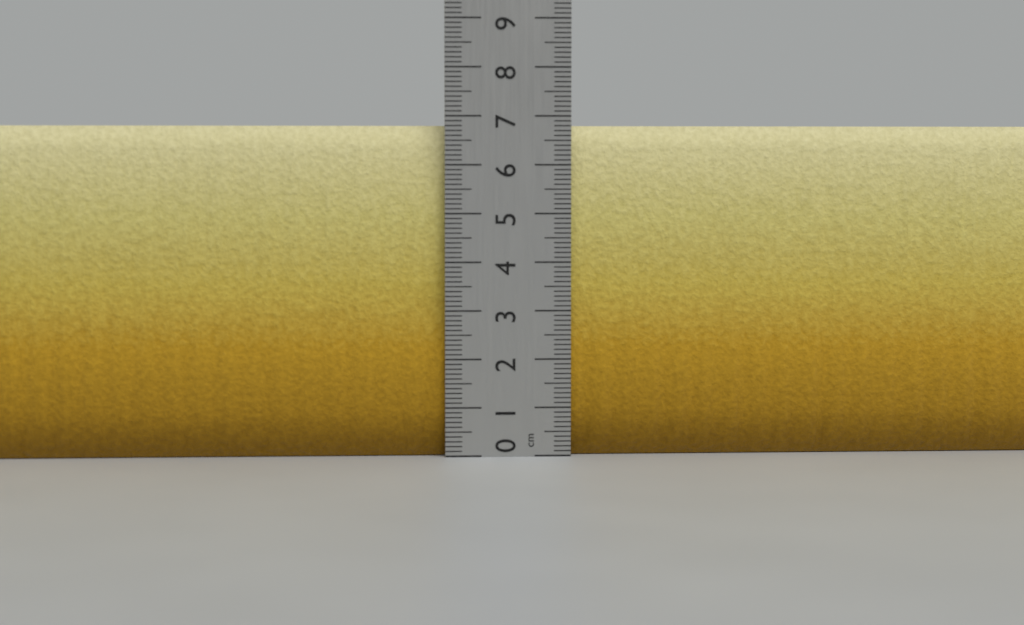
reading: 6.8 cm
